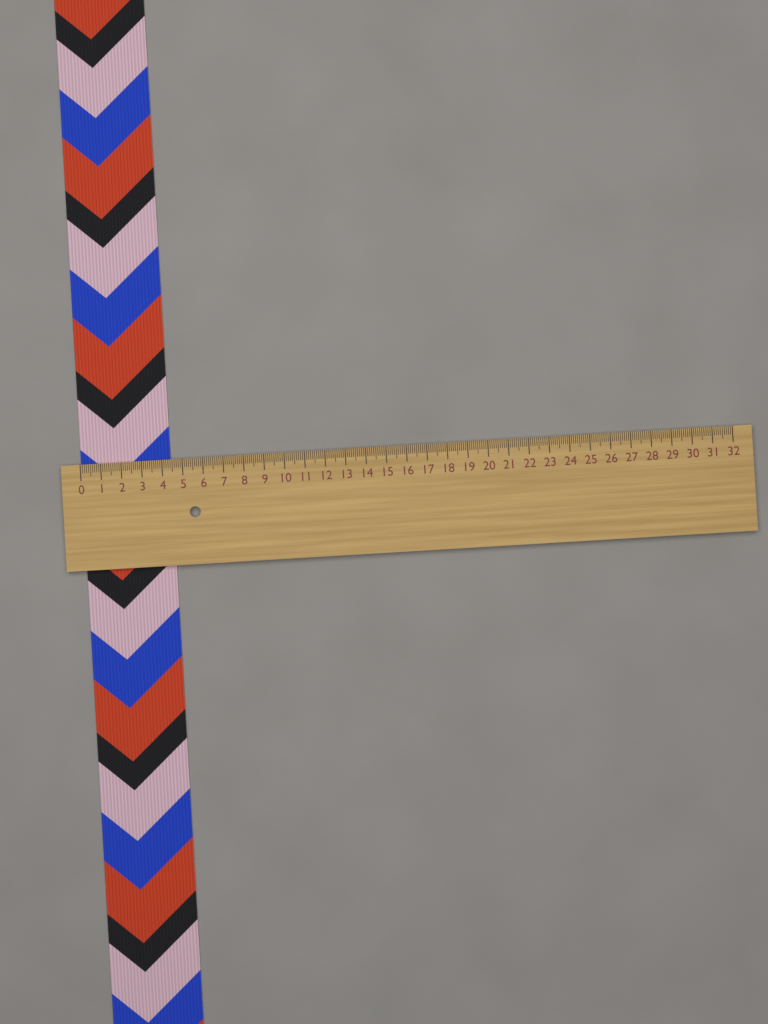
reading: 4.4 (no unit)
